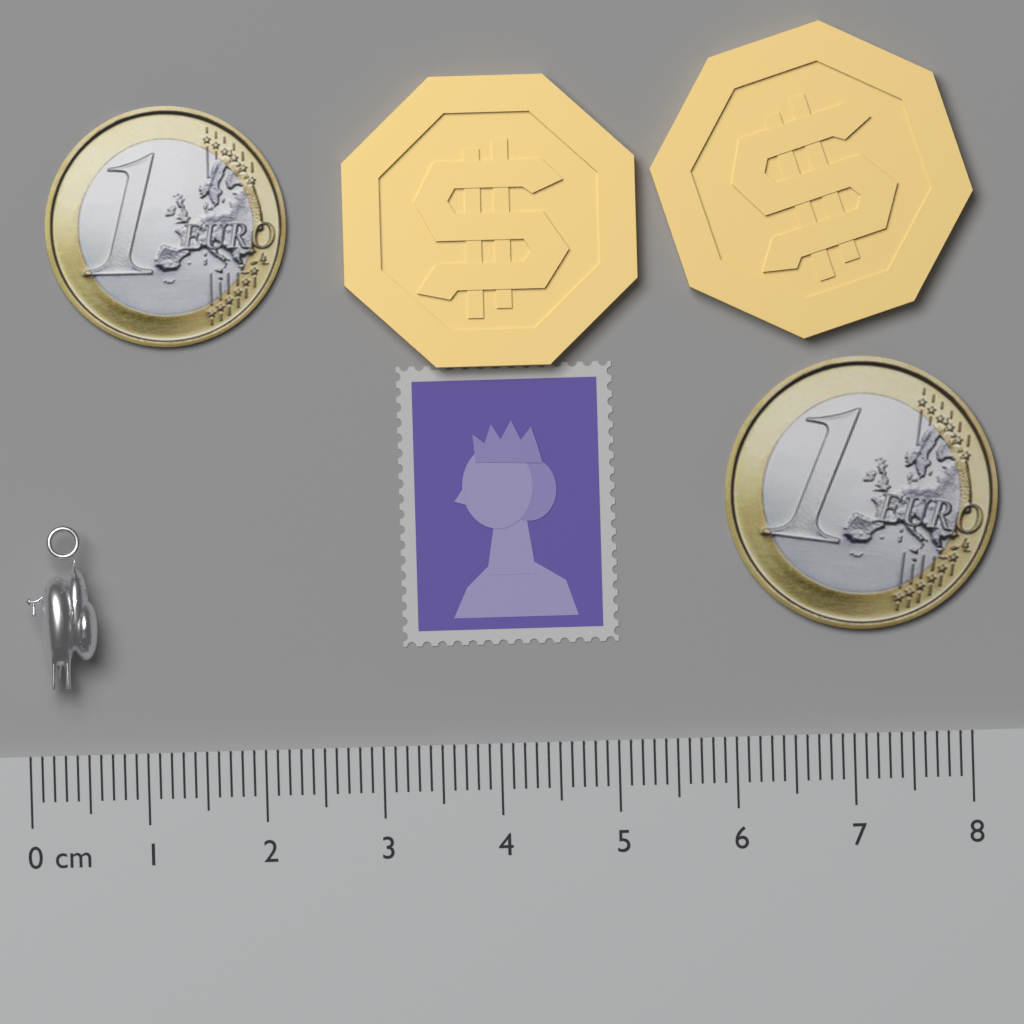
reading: 0.6 cm
